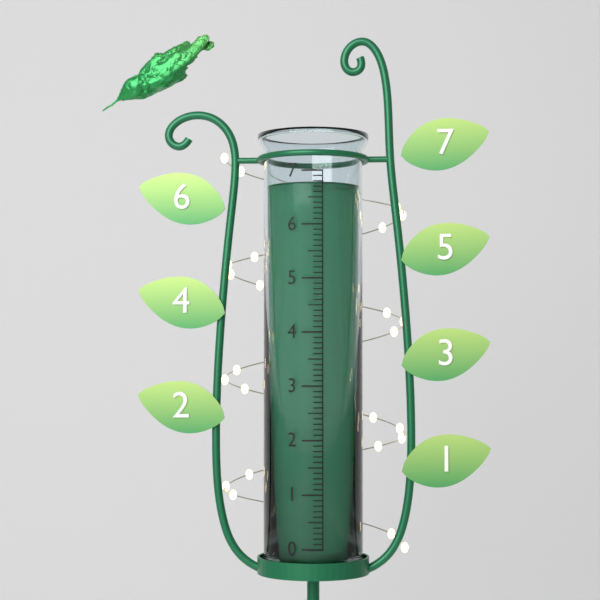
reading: 6.8 (no unit)
